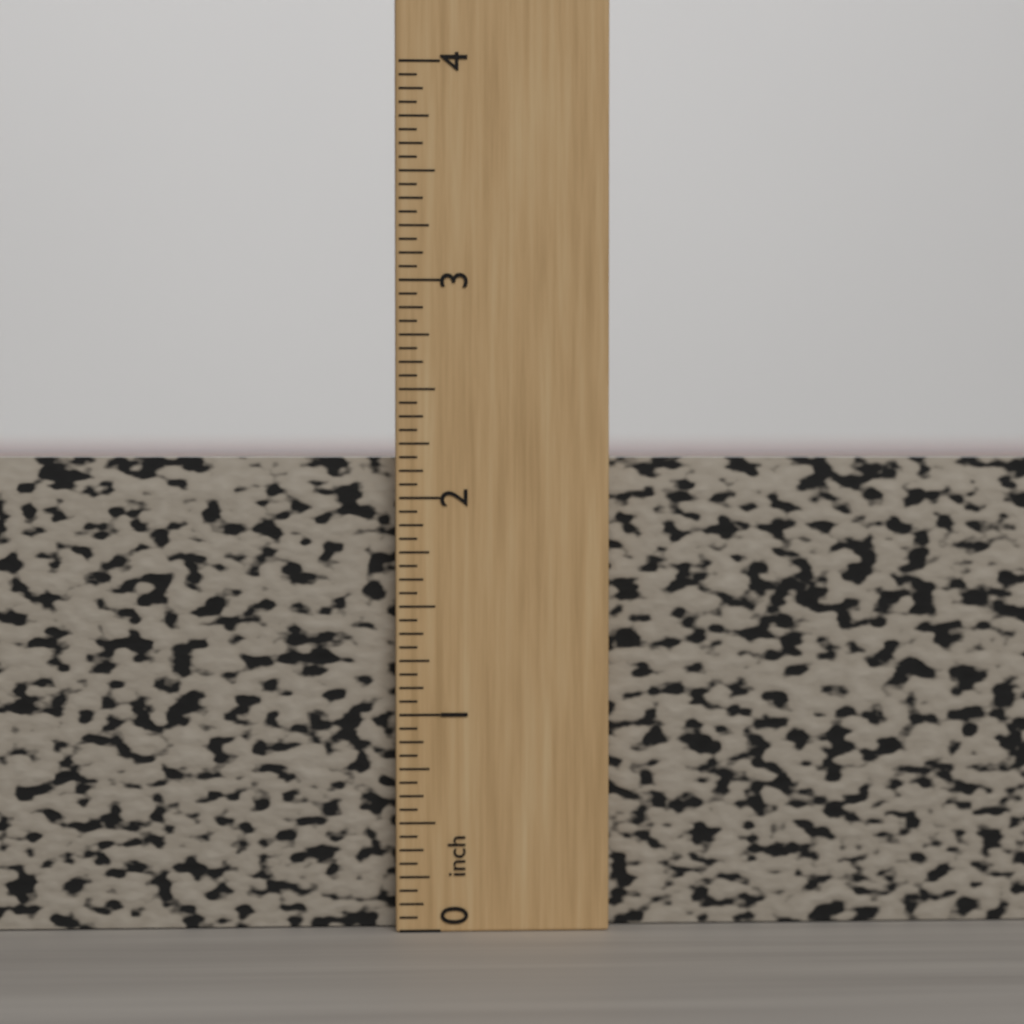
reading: 2.1875 inch
